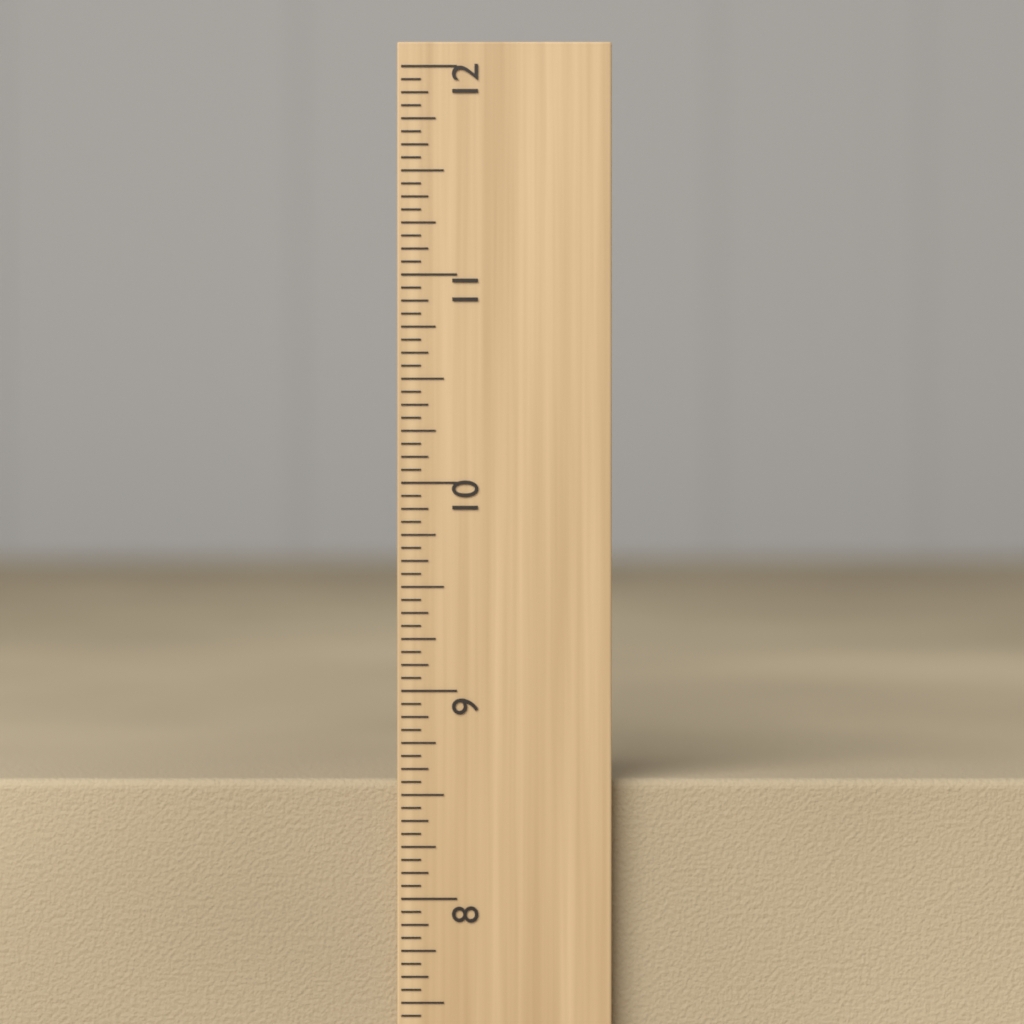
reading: 8.5625 inch
